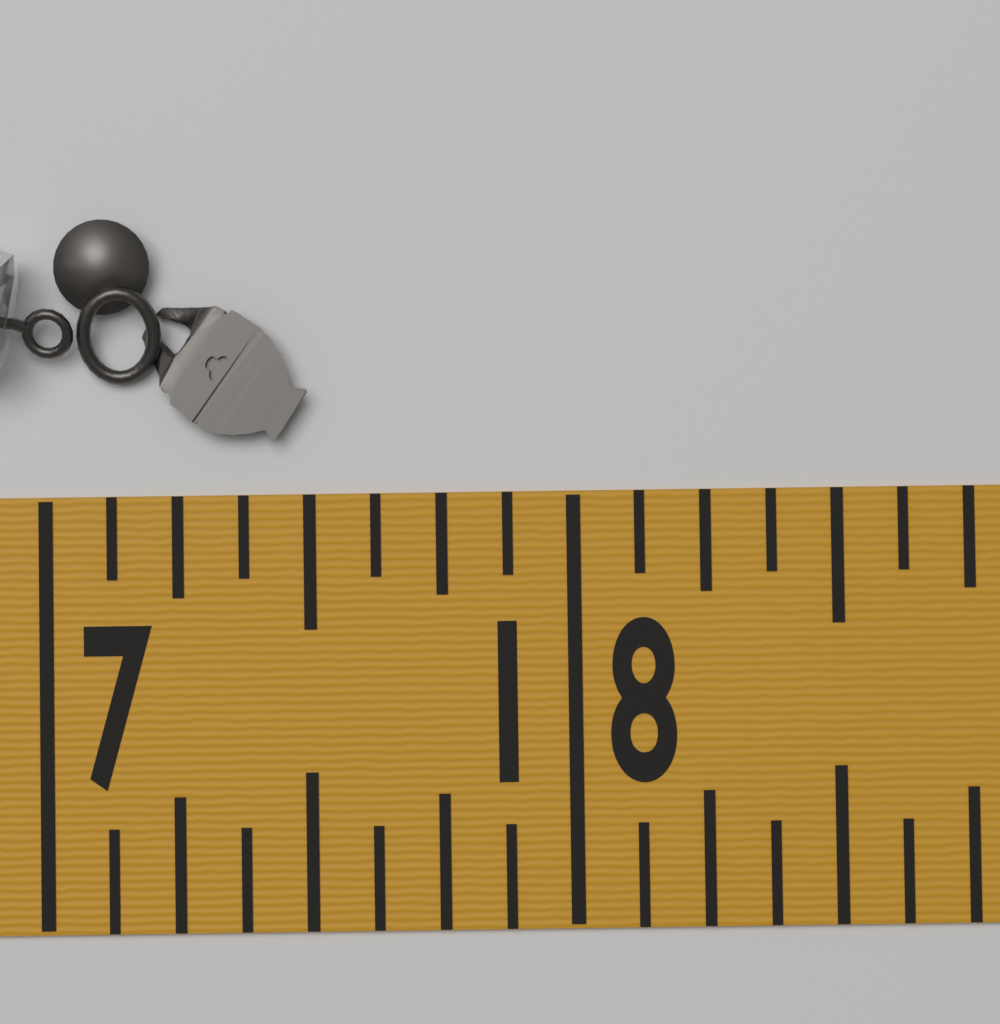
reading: 17.500 in
